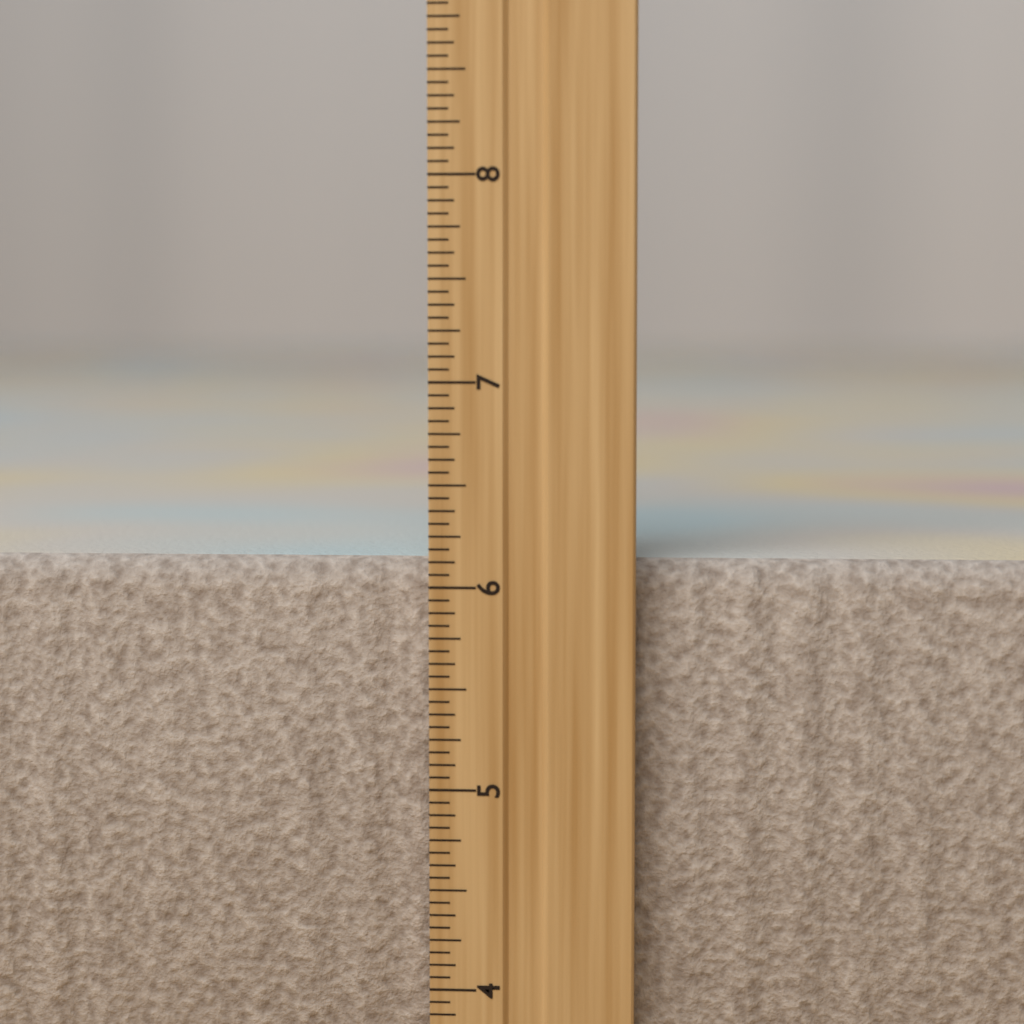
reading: 6.1250 inch
